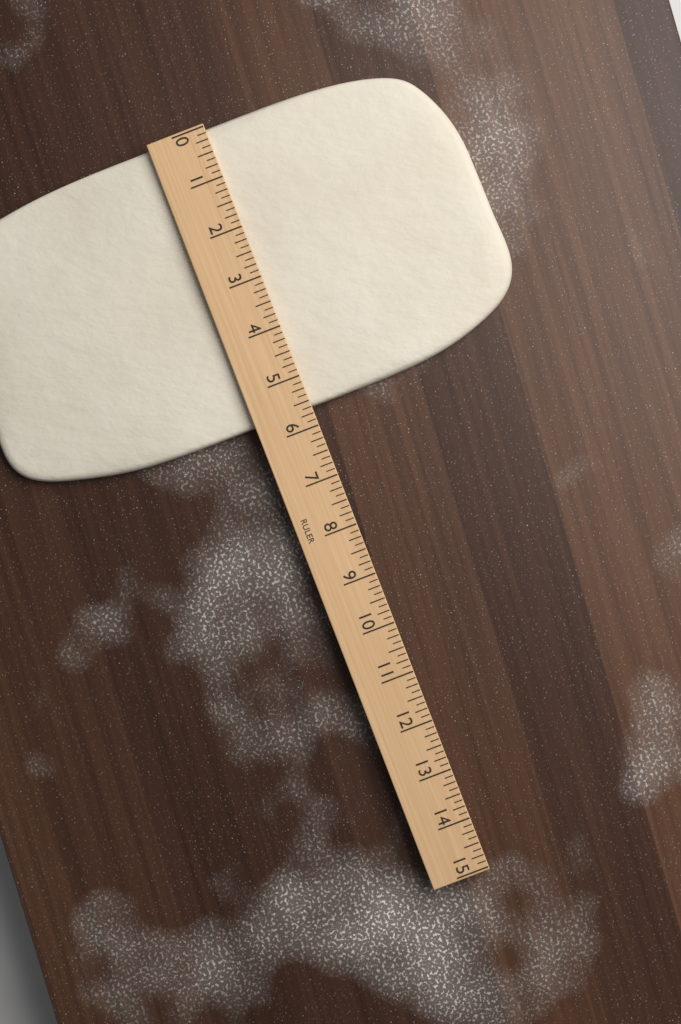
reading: 5.625 (no unit)
